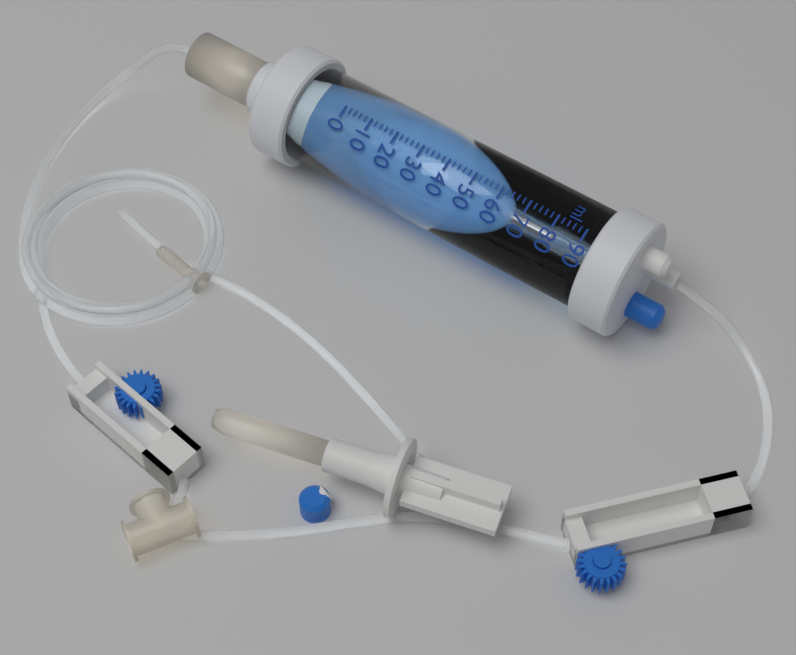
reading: 74 ml
